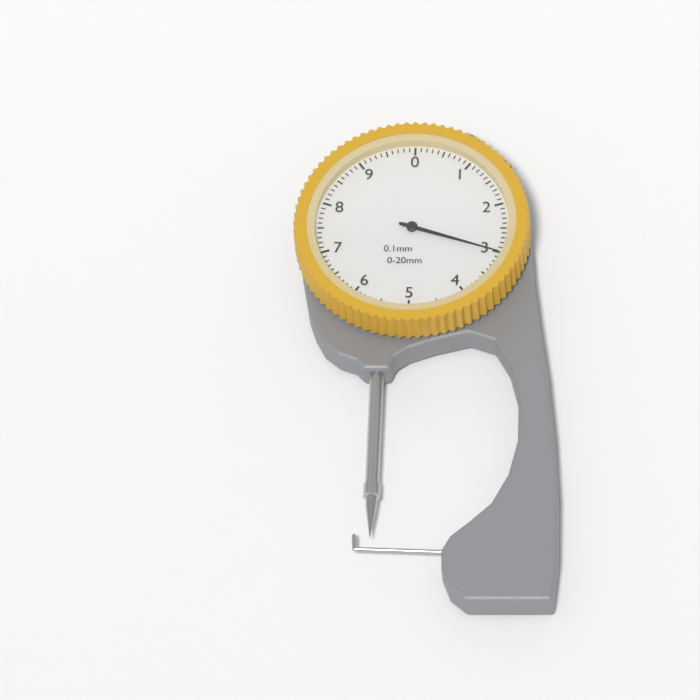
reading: 3.0 mm
